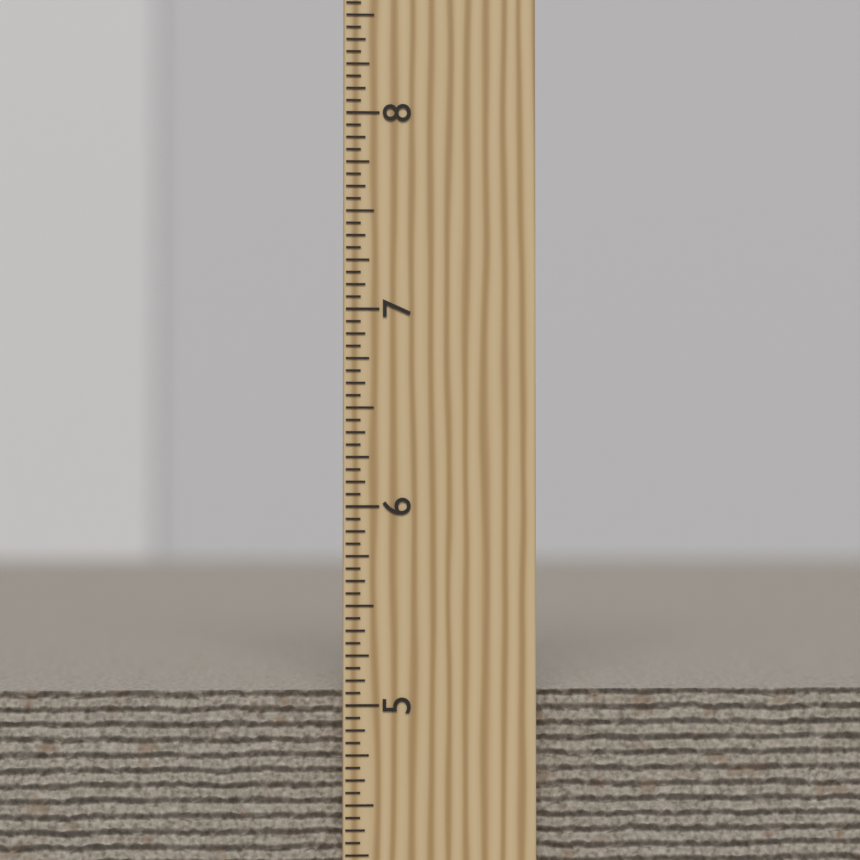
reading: 5.0625 inch
